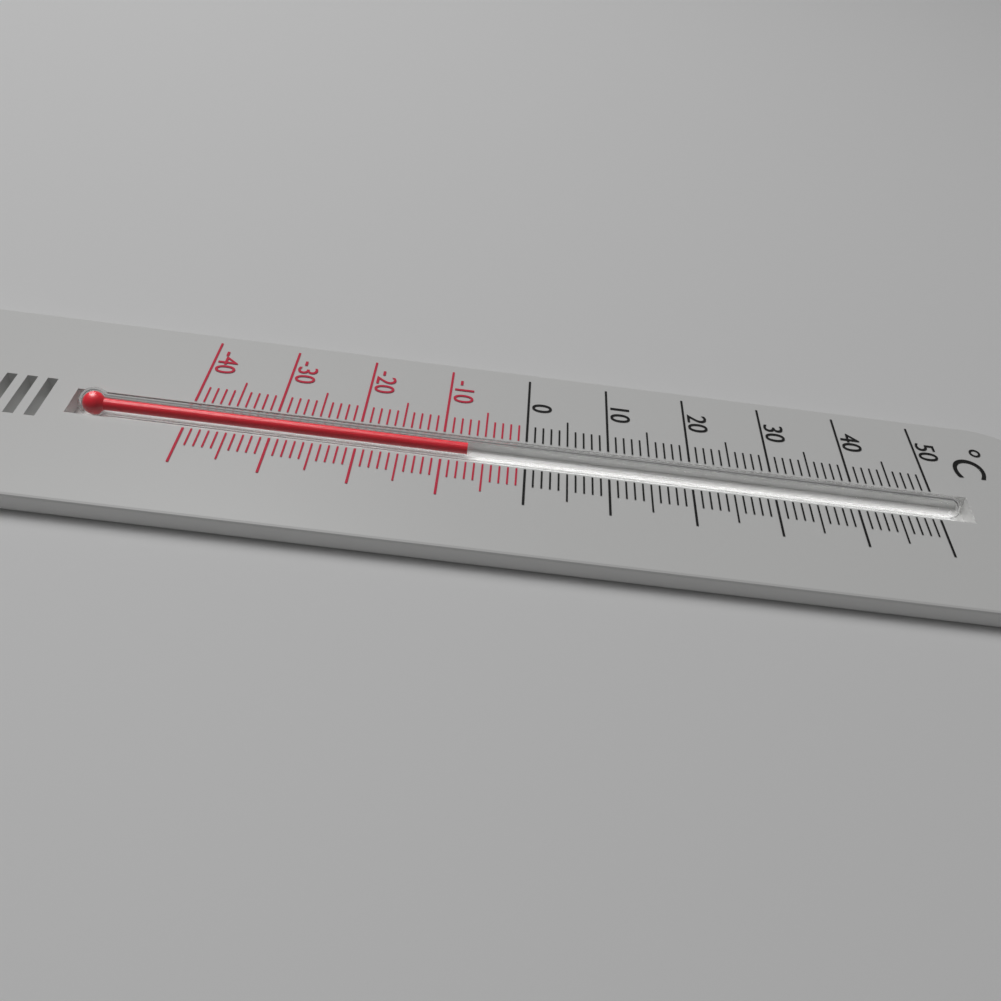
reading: -7 °C
